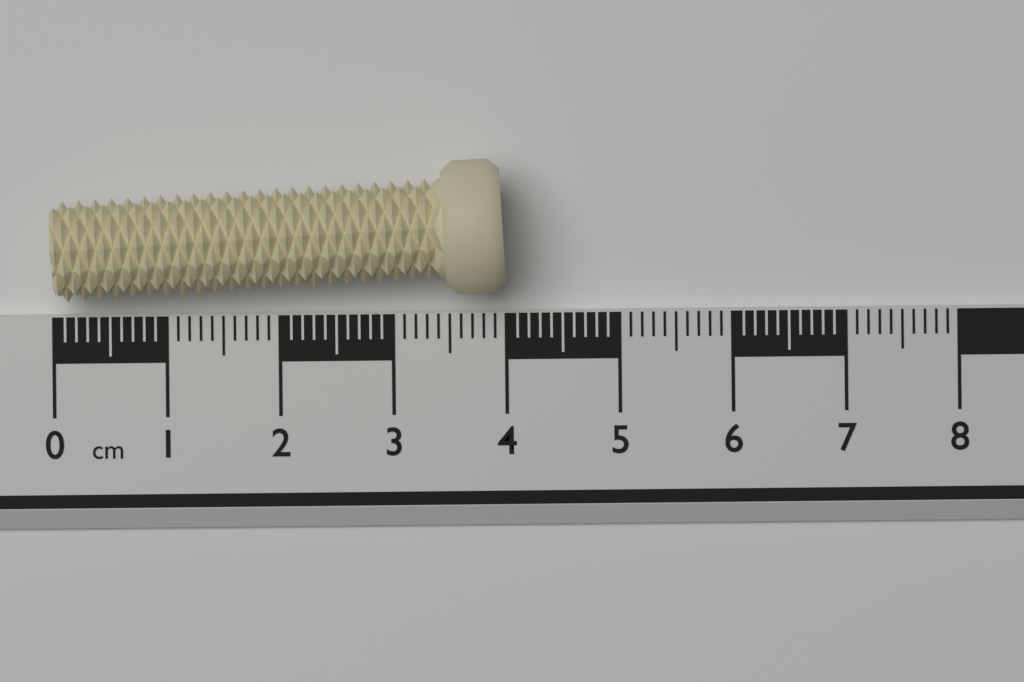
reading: 4.0 cm
